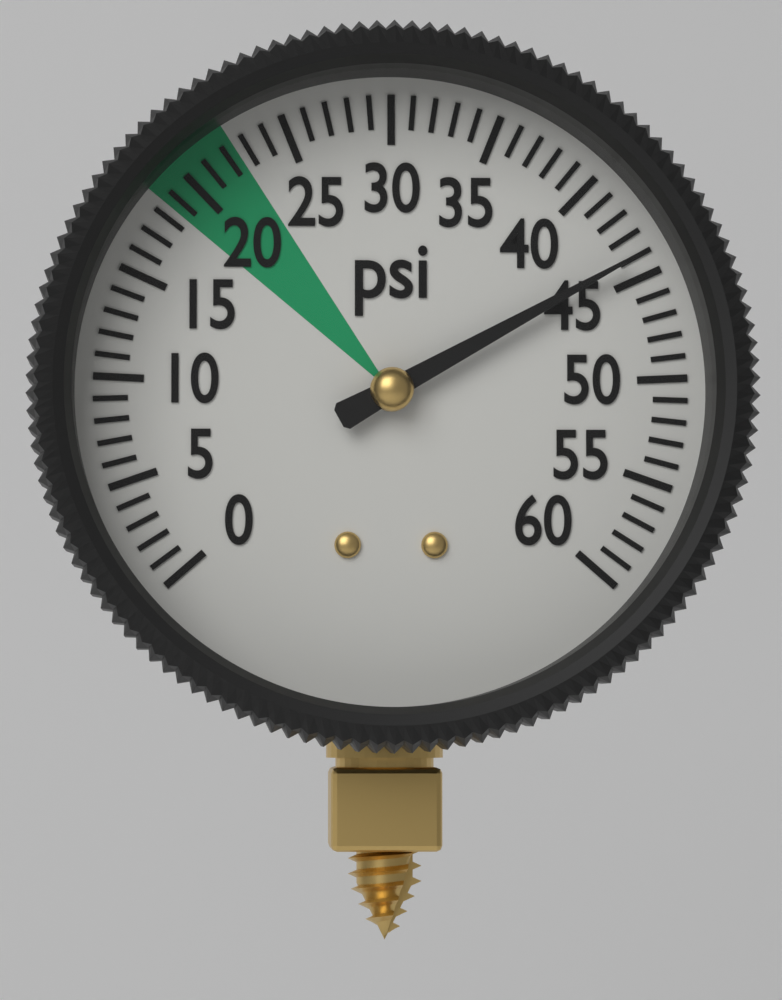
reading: 44 psi
